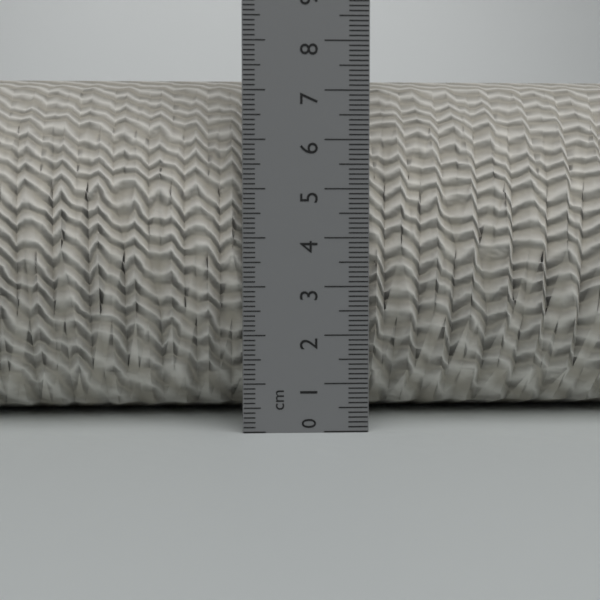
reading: 7.5 cm
